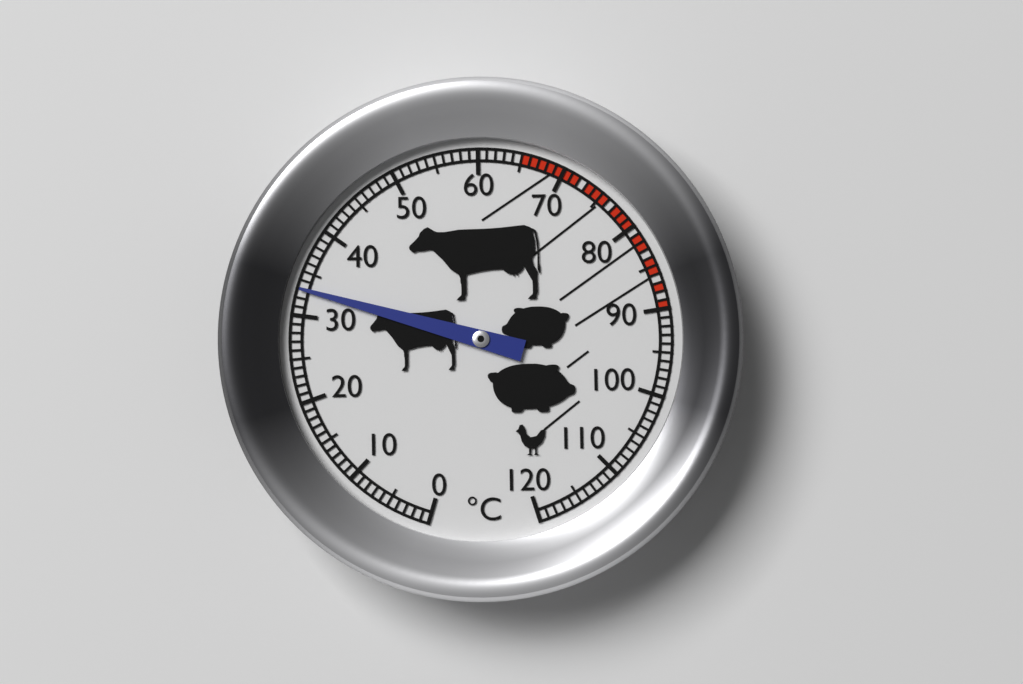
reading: 33 °C
